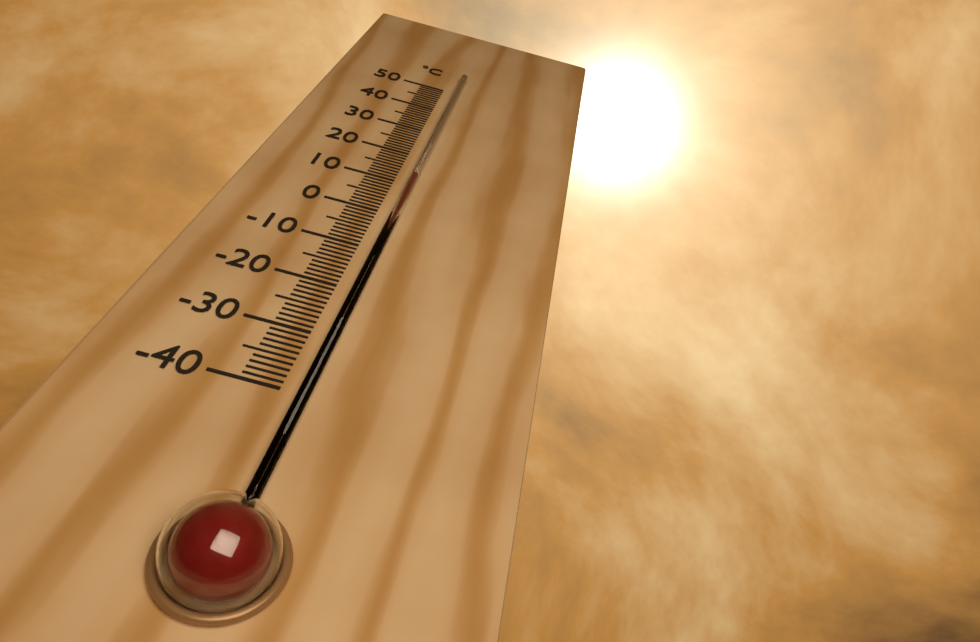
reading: 12 °C
